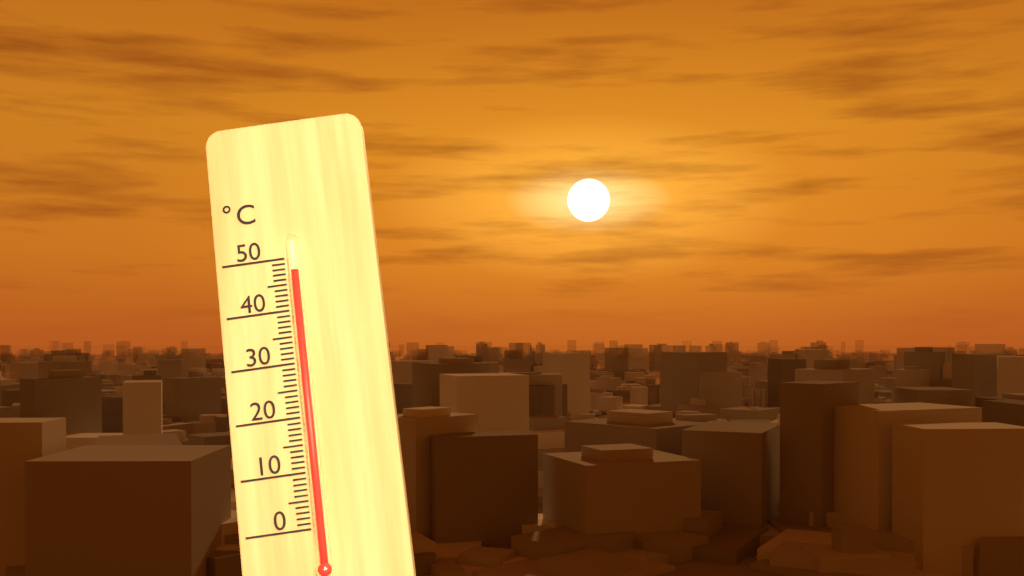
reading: 47 °C
